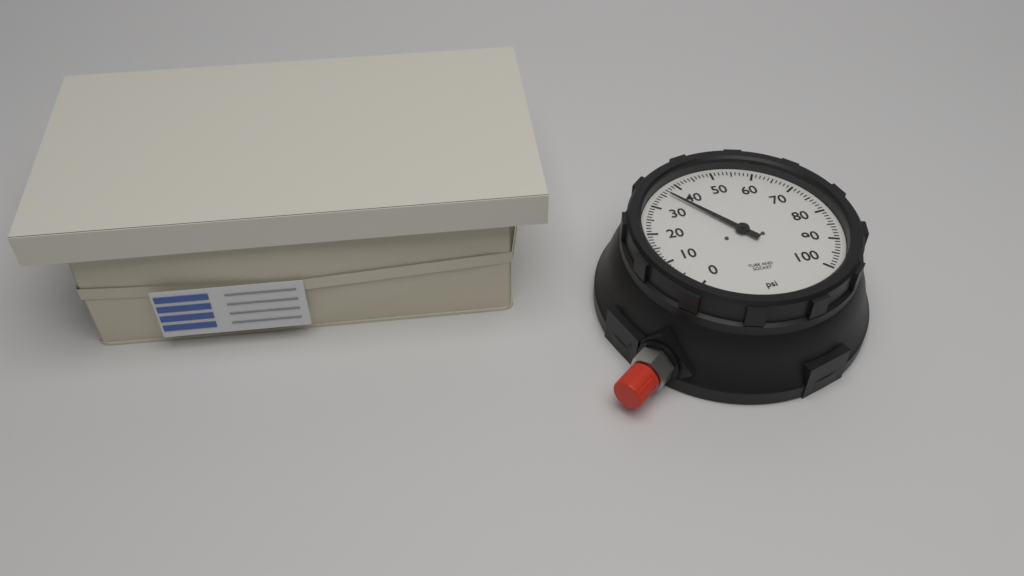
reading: 36 psi
